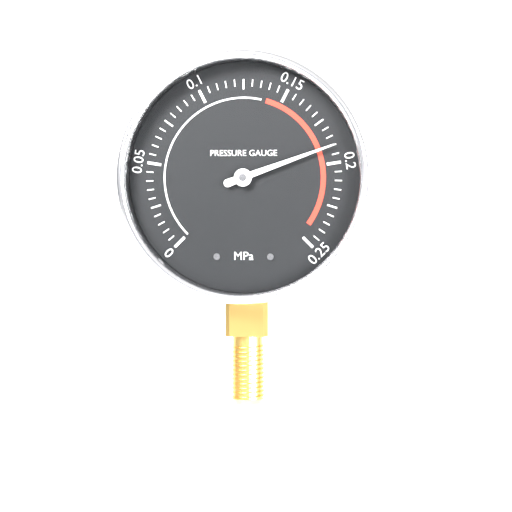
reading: 0.190 MPa
